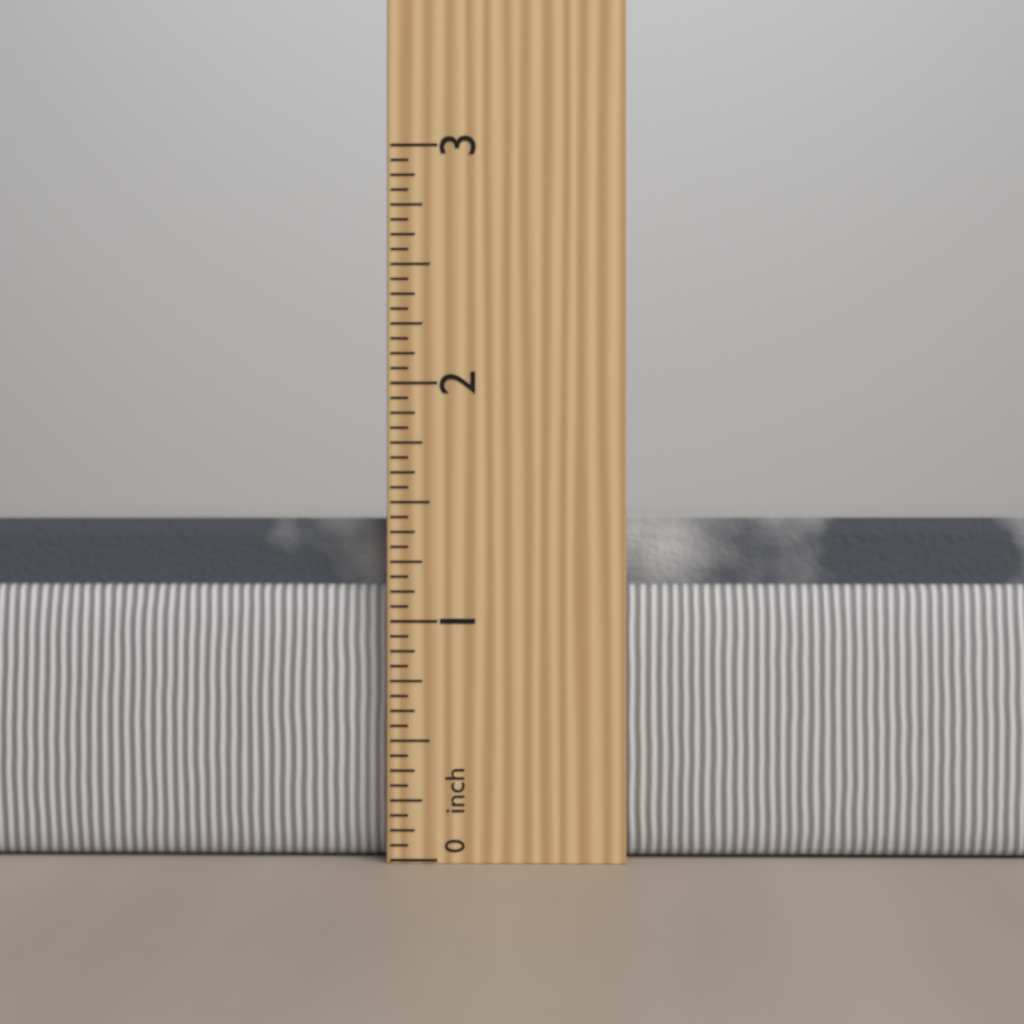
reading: 1.4375 in
